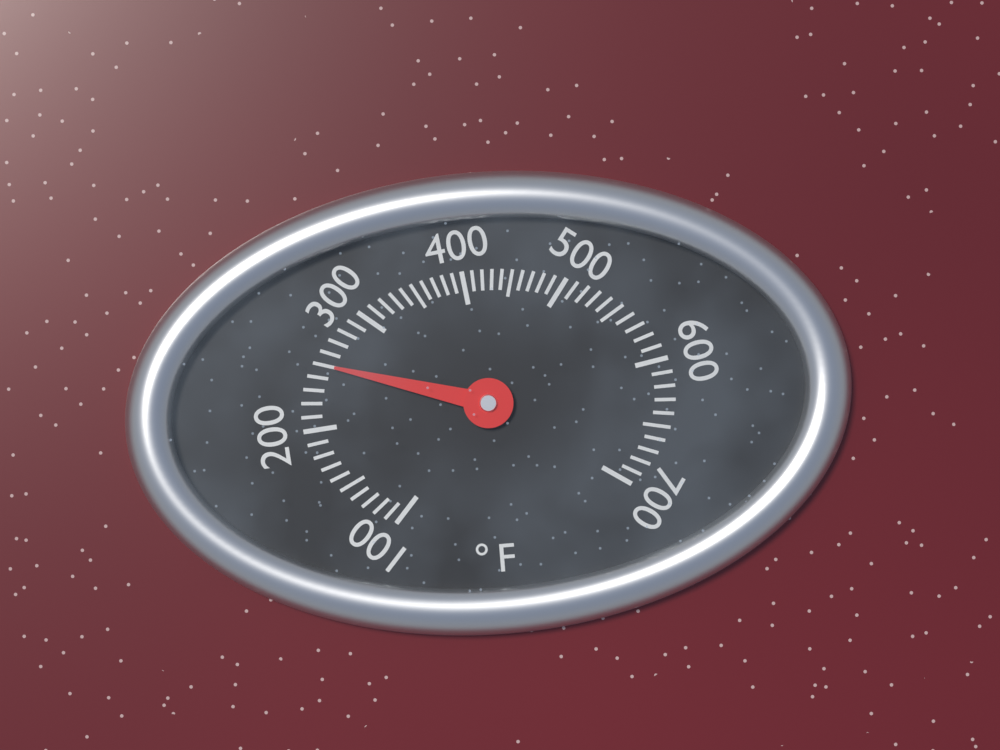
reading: 250 °F
